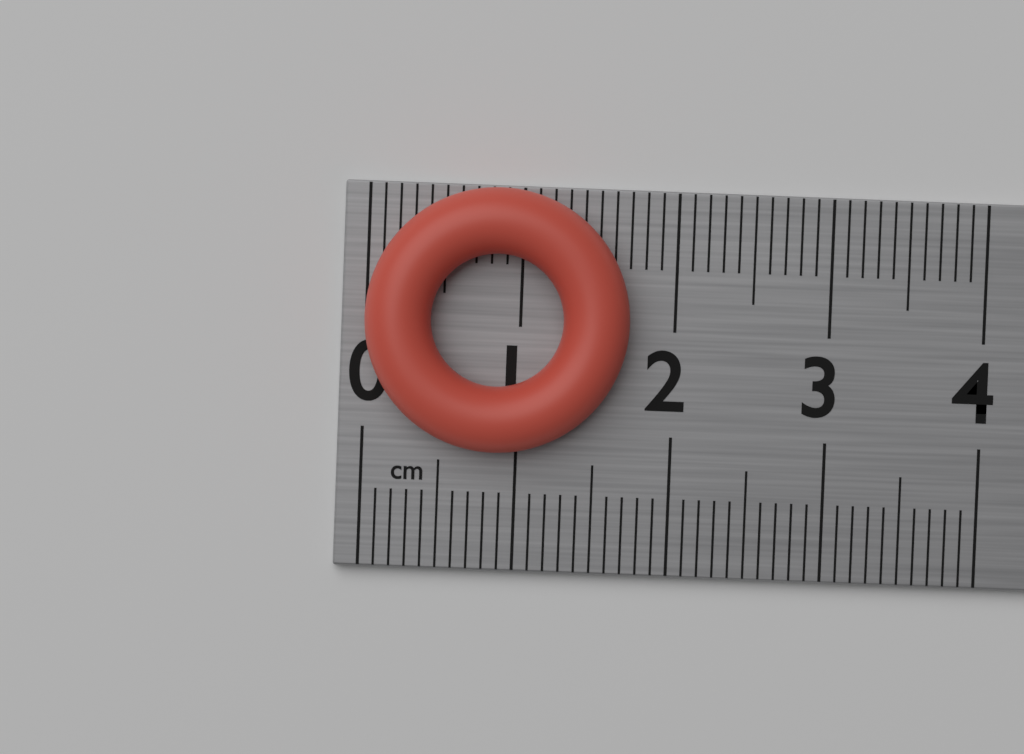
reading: 1.7 cm
